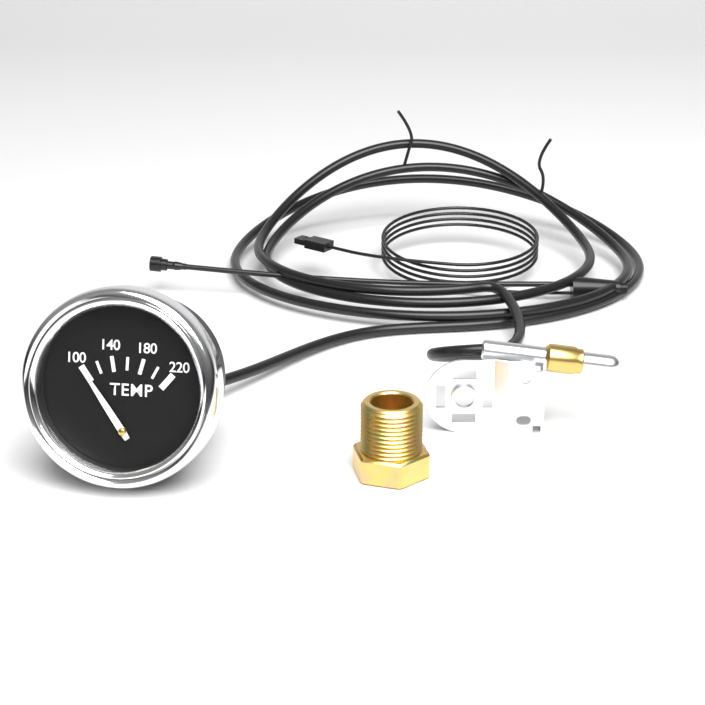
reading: 100 (no unit)
